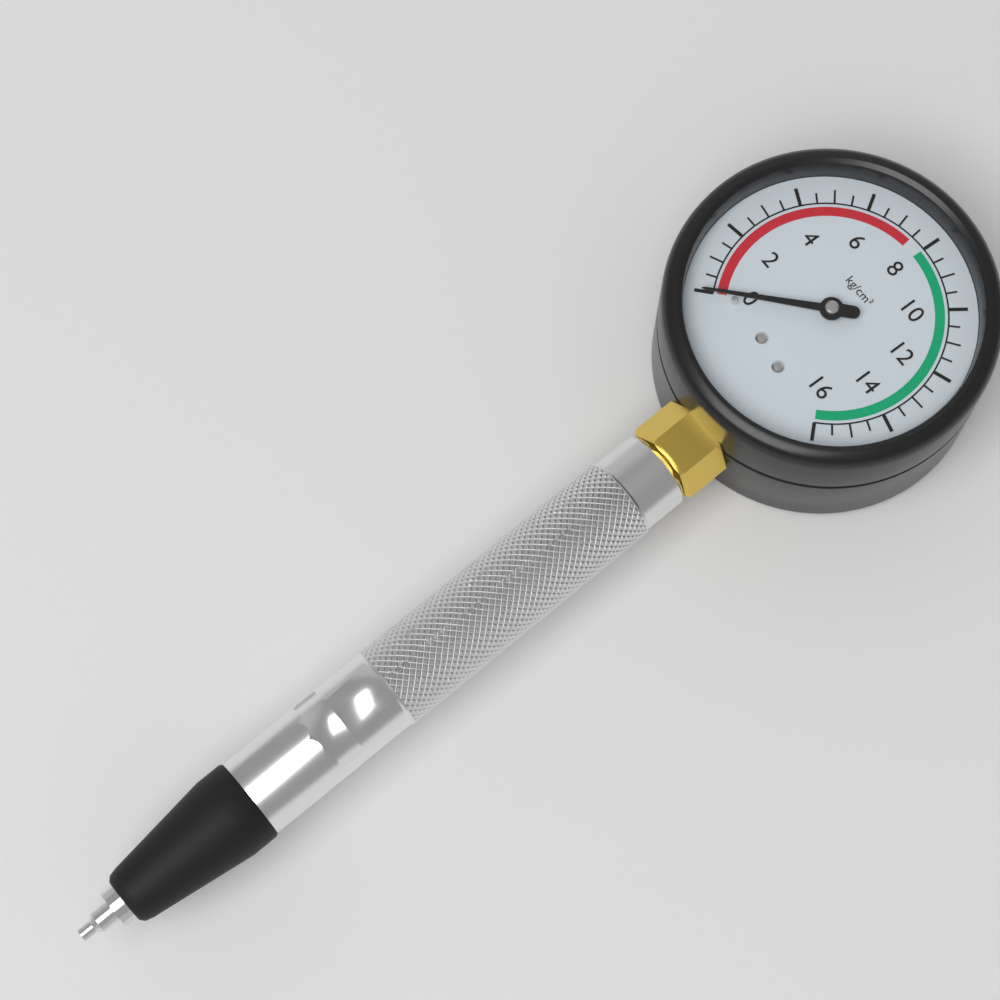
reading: 0.0 kg/cm²
